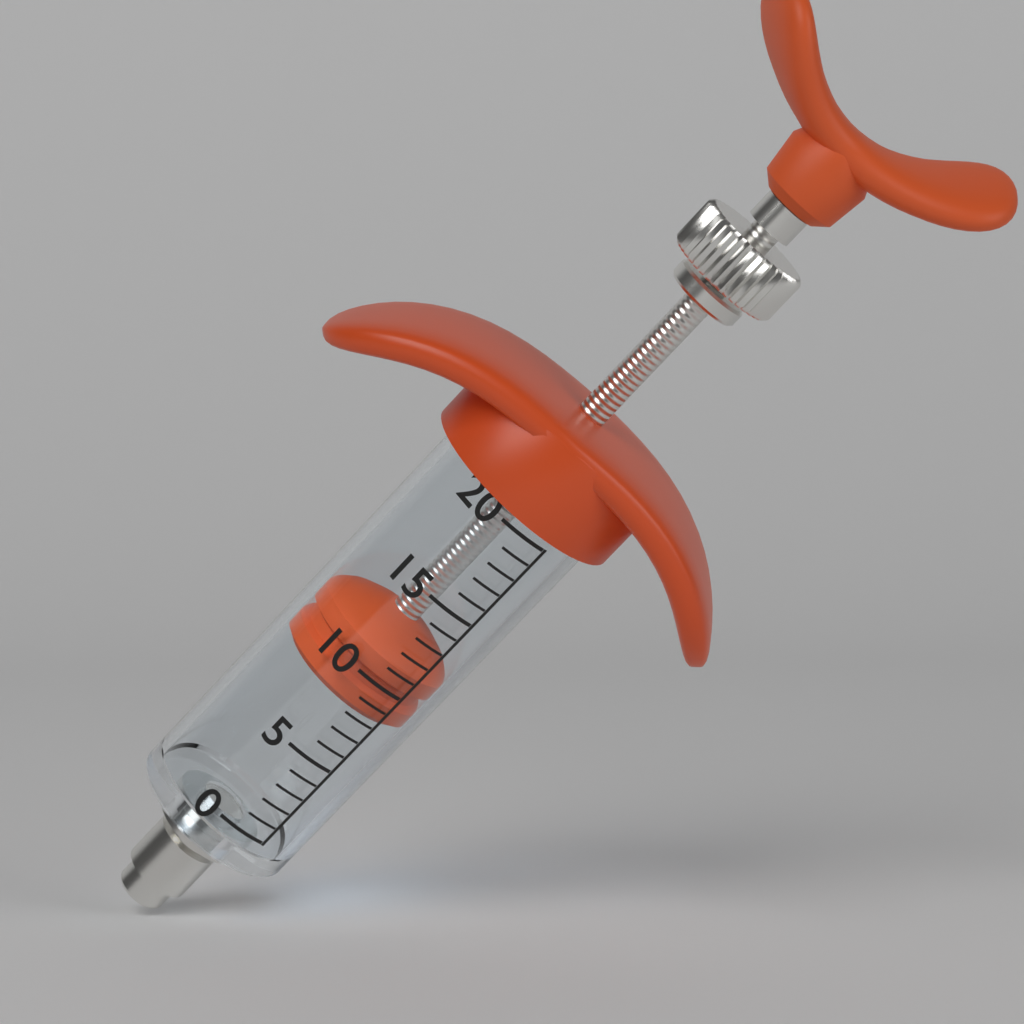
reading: 8 (no unit)
